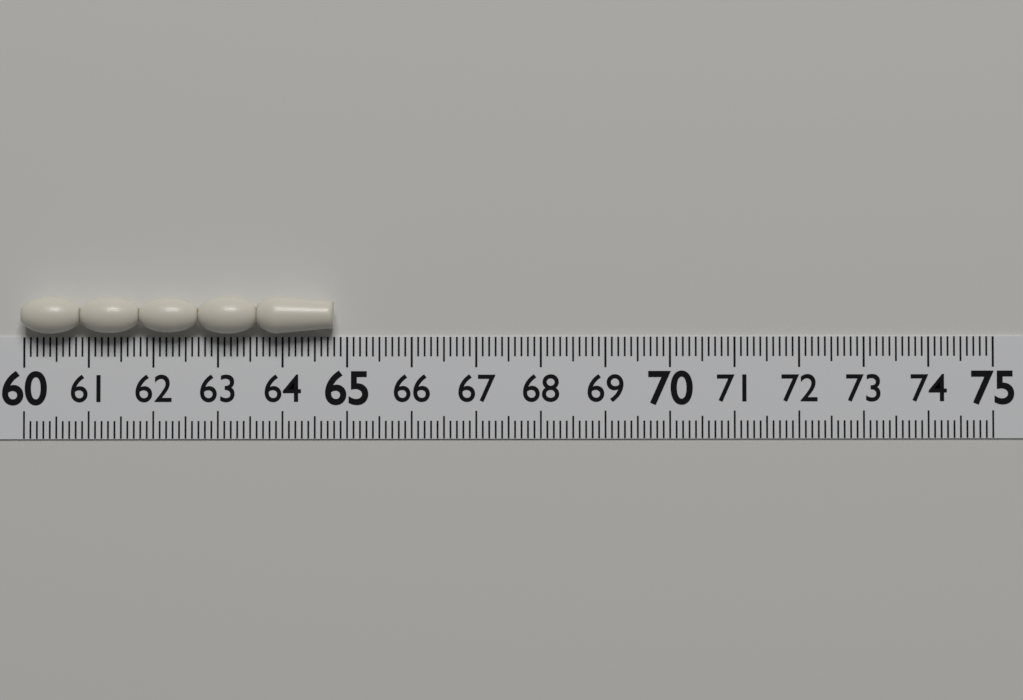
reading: 64.8 (no unit)
